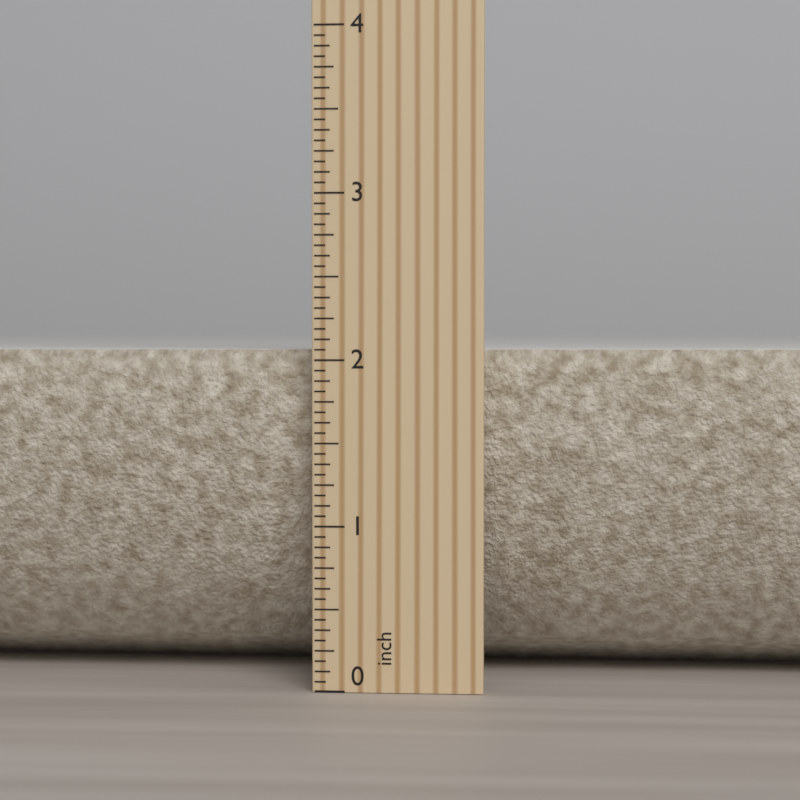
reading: 2.0625 inch
